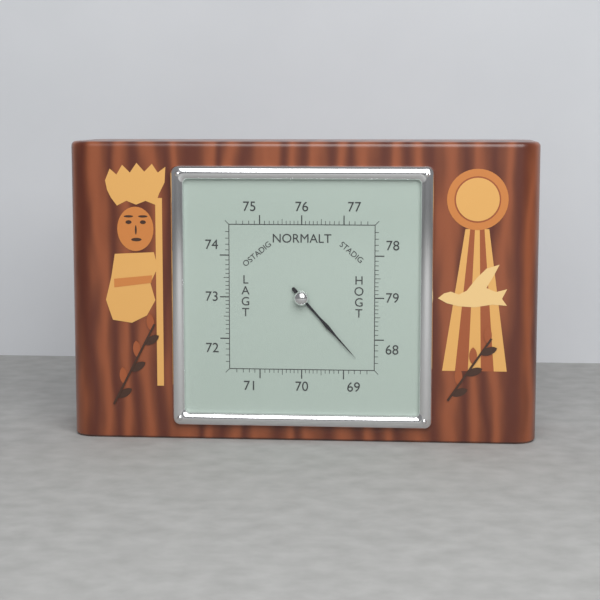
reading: 68.6 (no unit)
